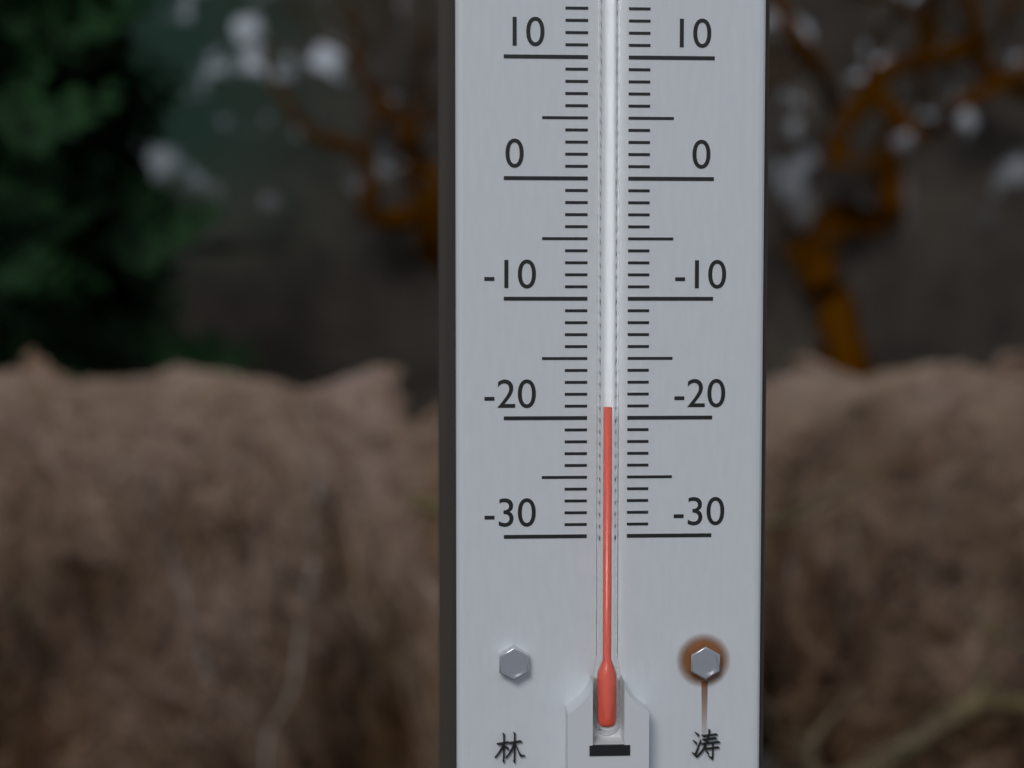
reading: -19 °C
